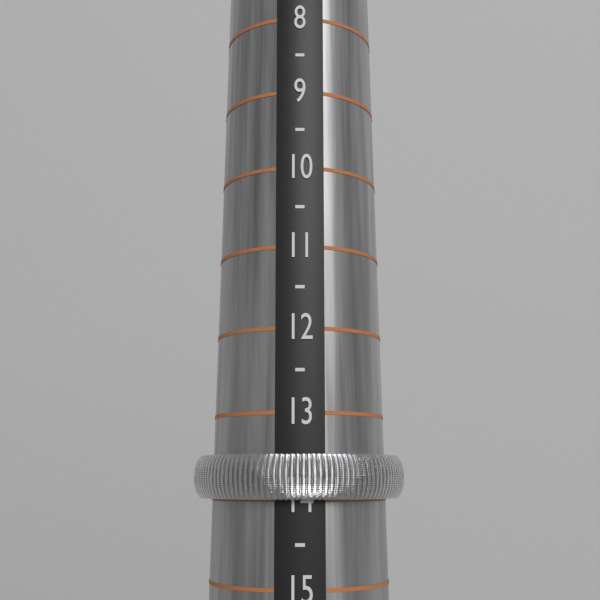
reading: 14.0 (no unit)
